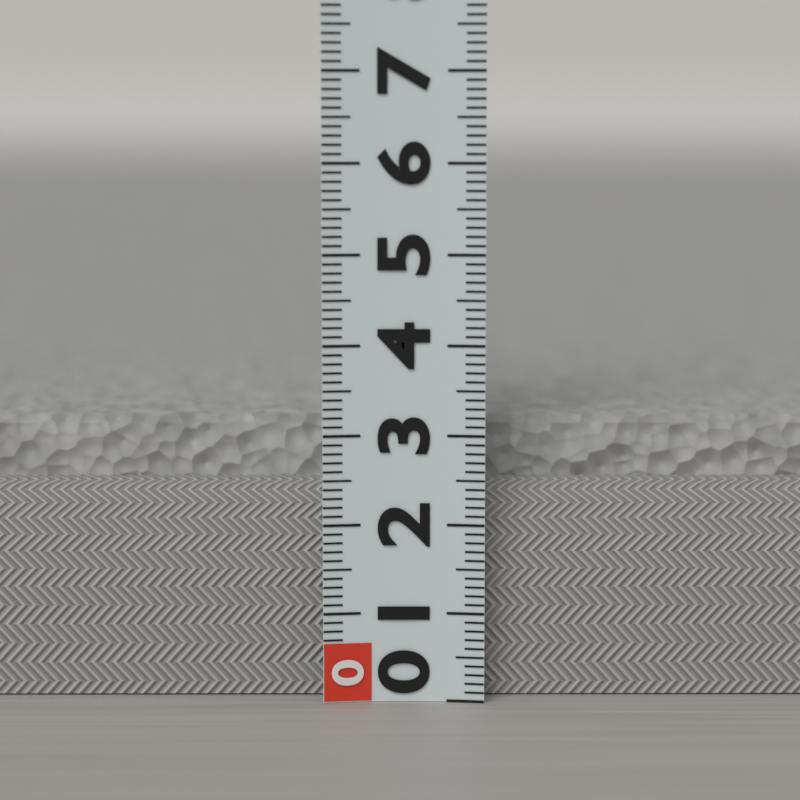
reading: 3.1 (no unit)
